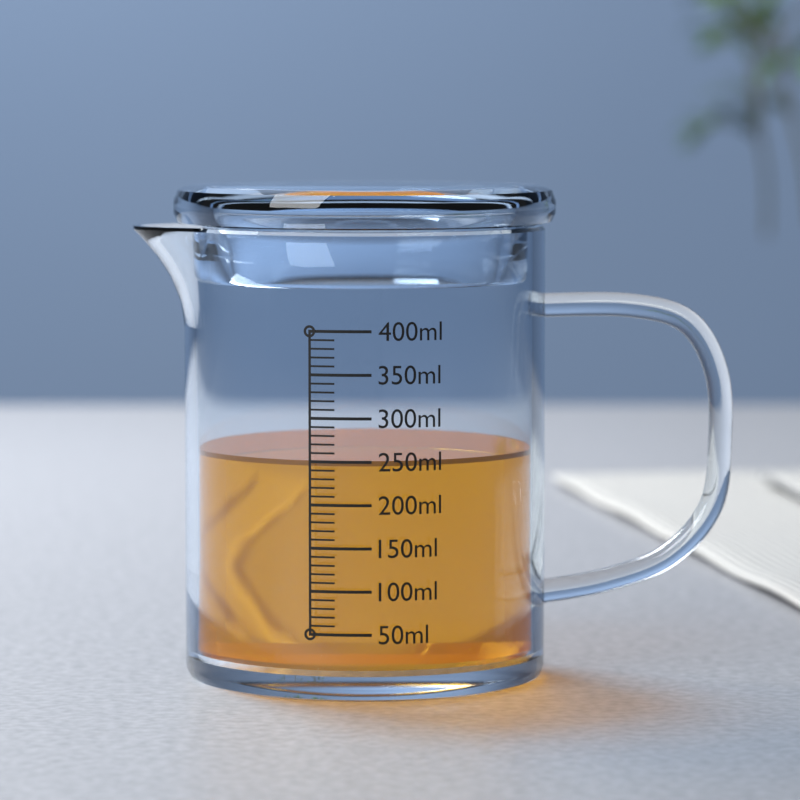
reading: 250 ml
